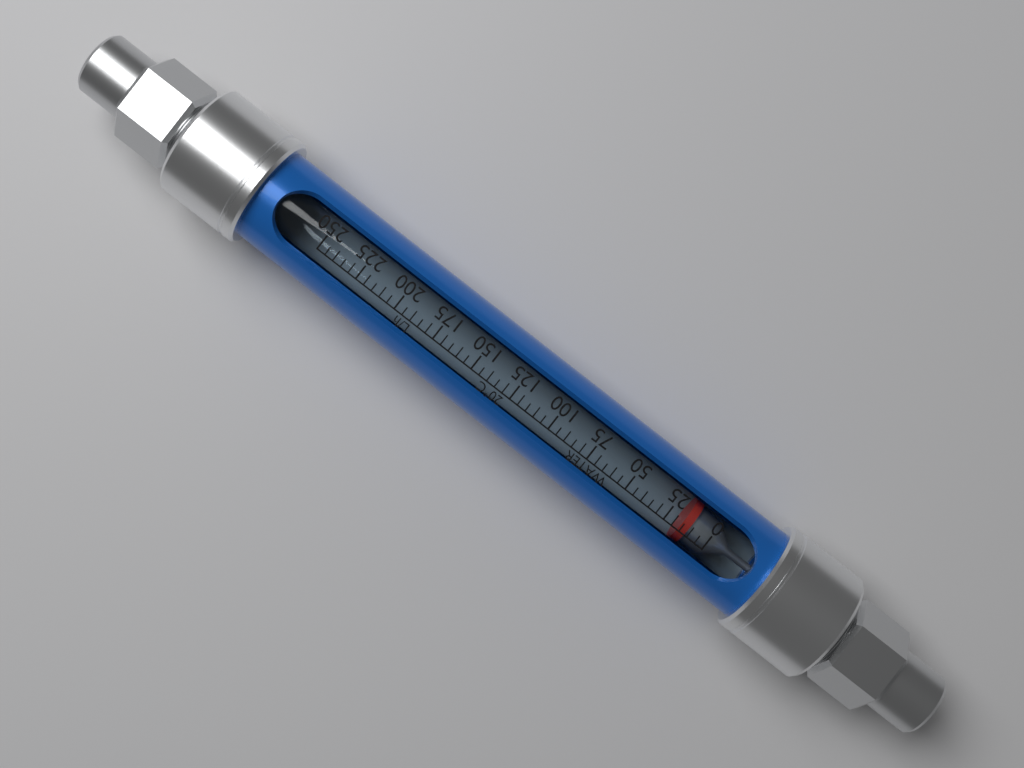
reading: 15 L/h
